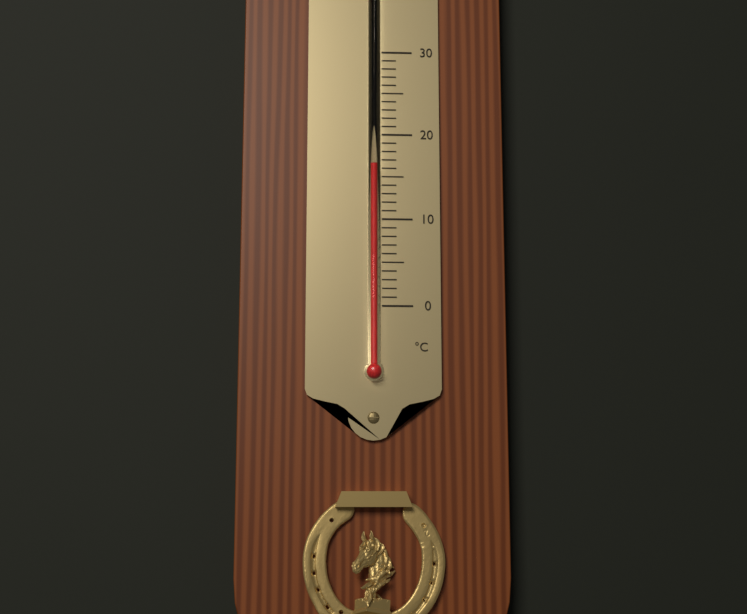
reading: 16 °C
